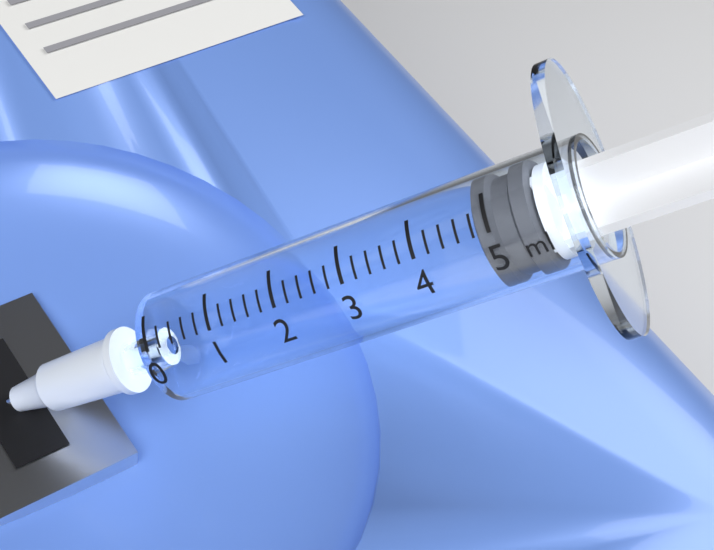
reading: 4.8 ml
